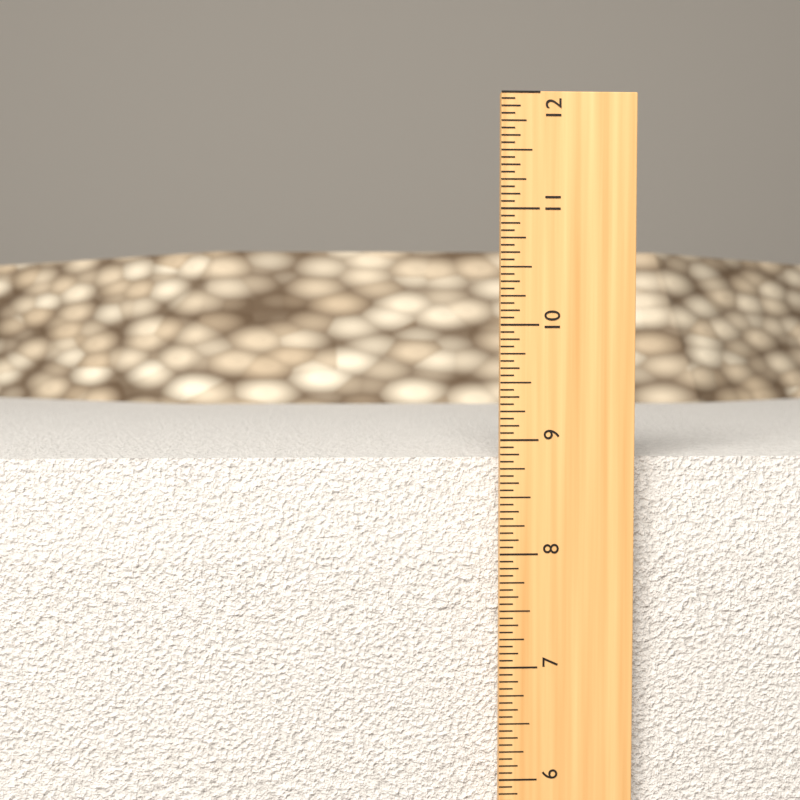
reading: 8.8125 in
